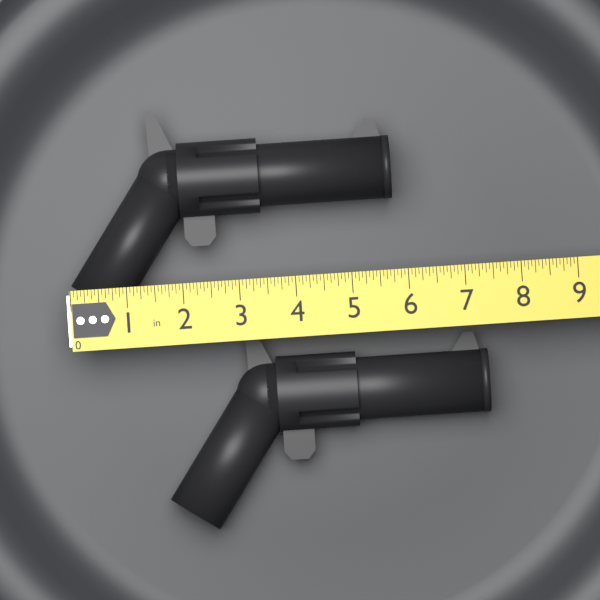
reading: 5.8125 in
